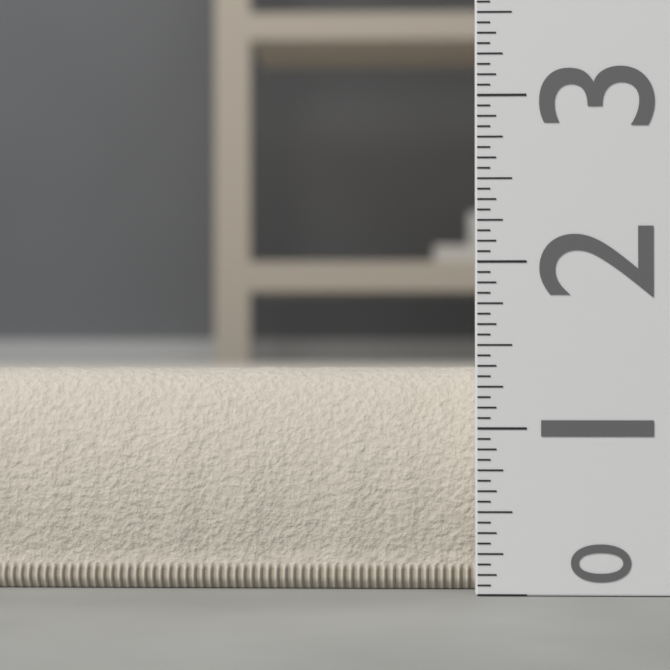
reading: 1.3750 (no unit)
